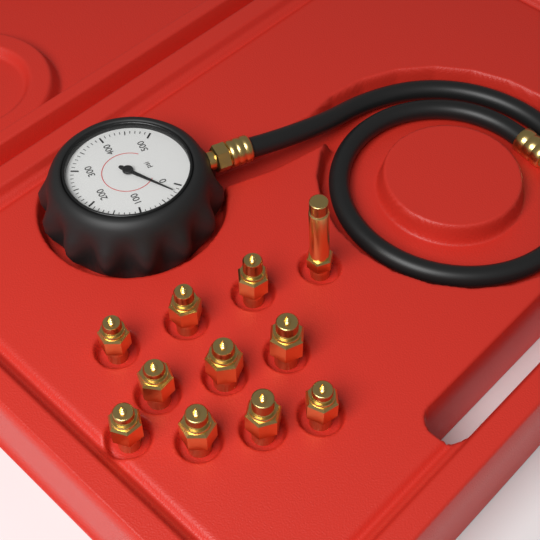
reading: 20 psi
